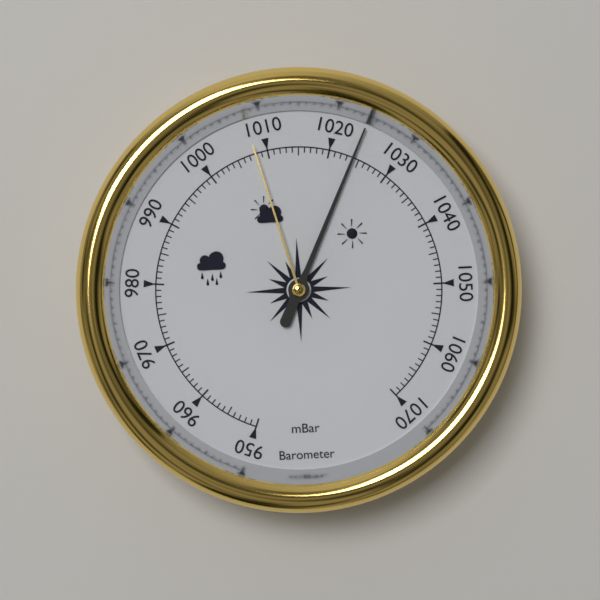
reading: 1024 mbar
